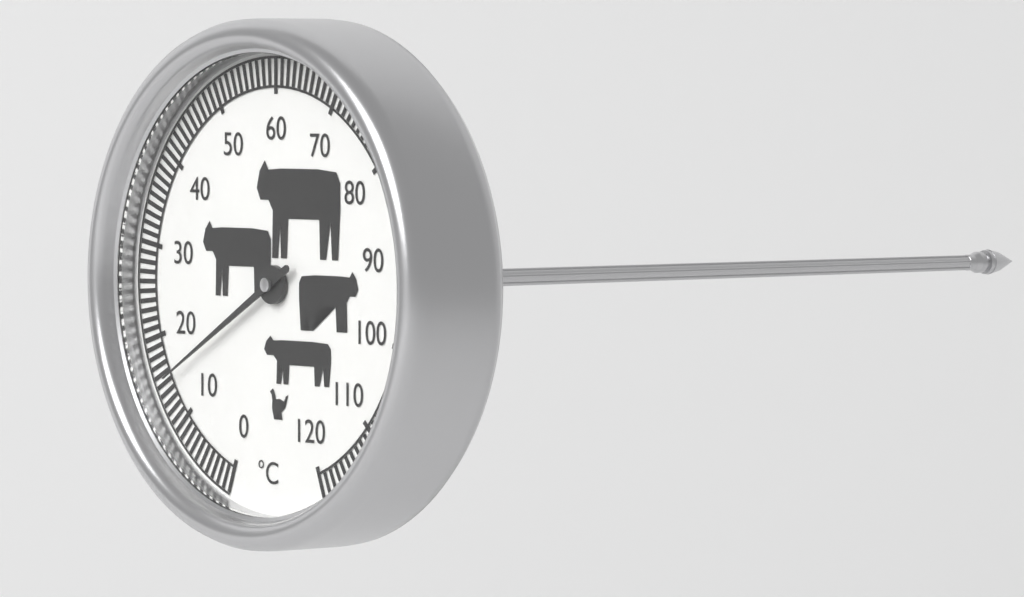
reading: 15 °C
